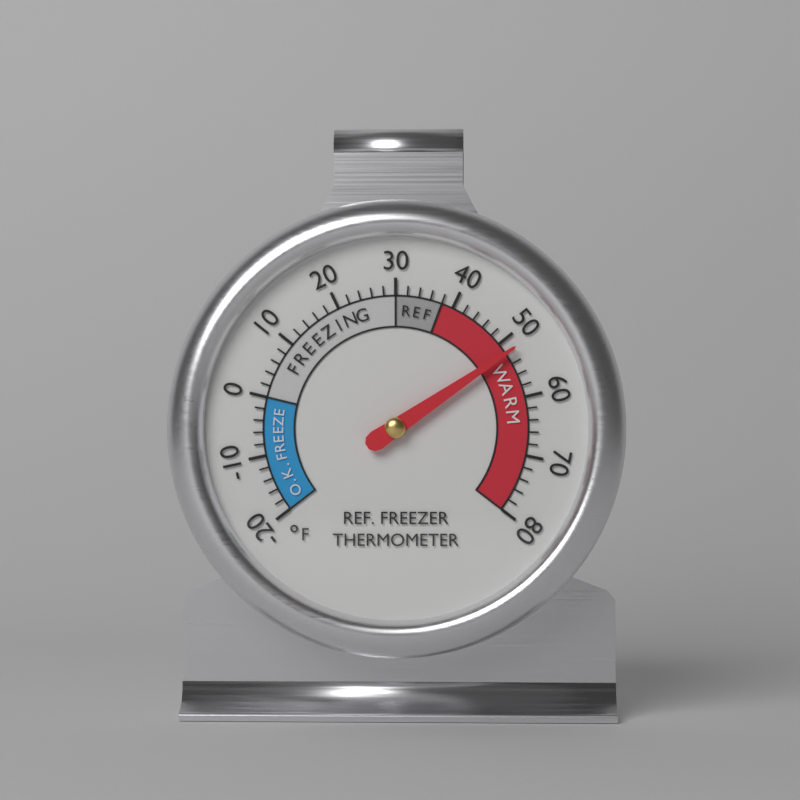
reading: 52 °F
